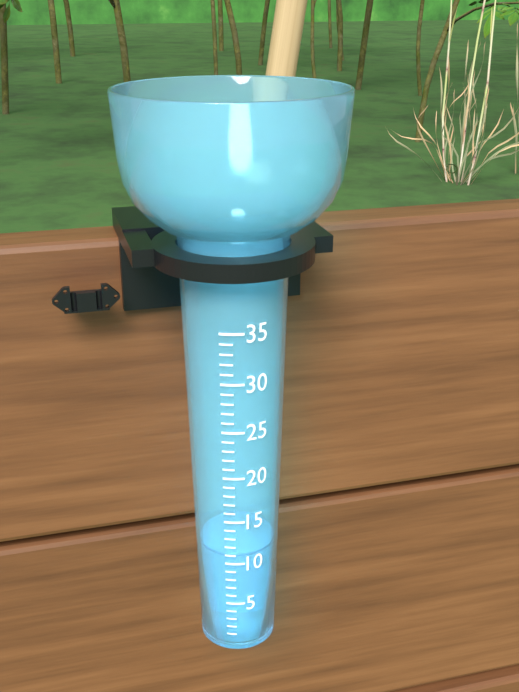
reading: 11 (no unit)
